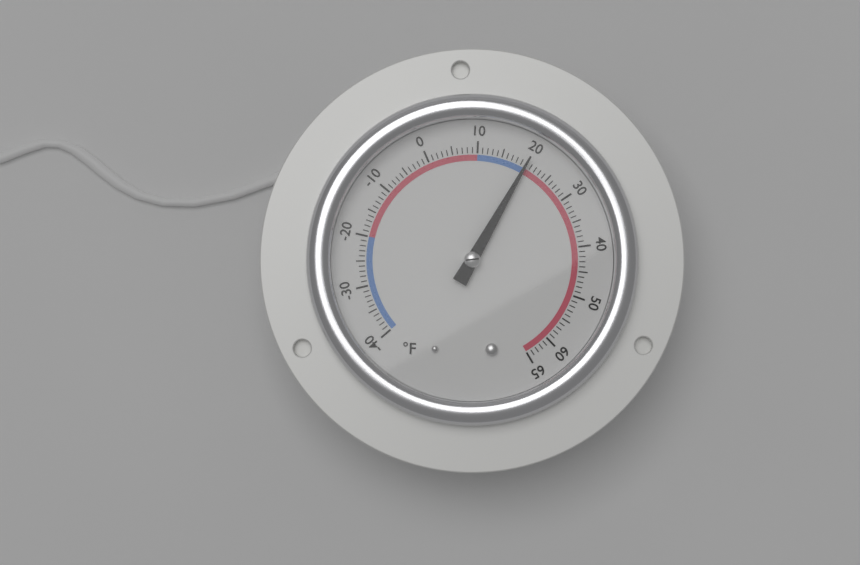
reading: 20 °F
